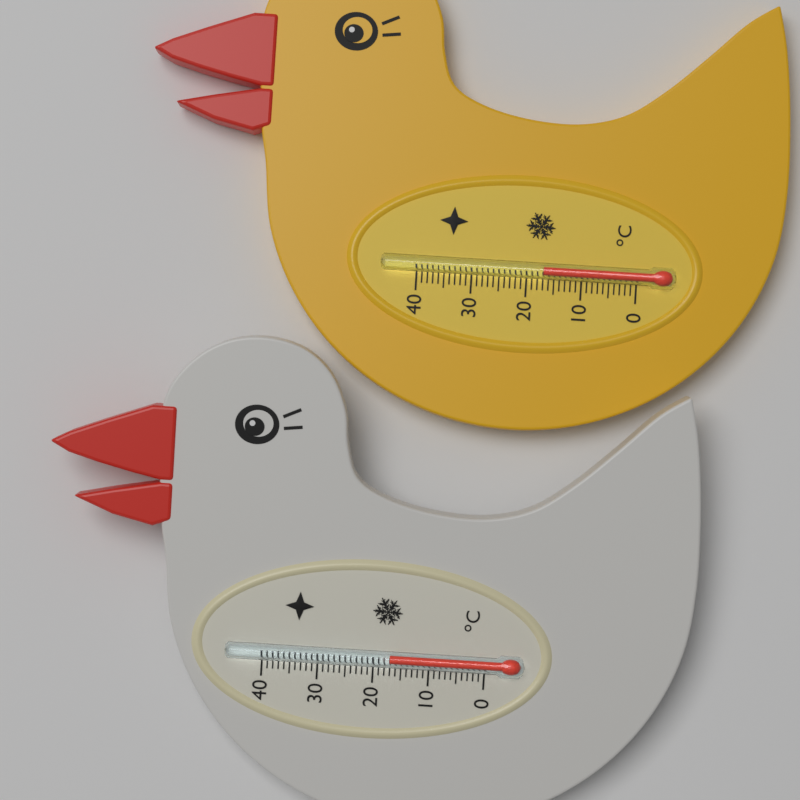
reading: 17 °C
